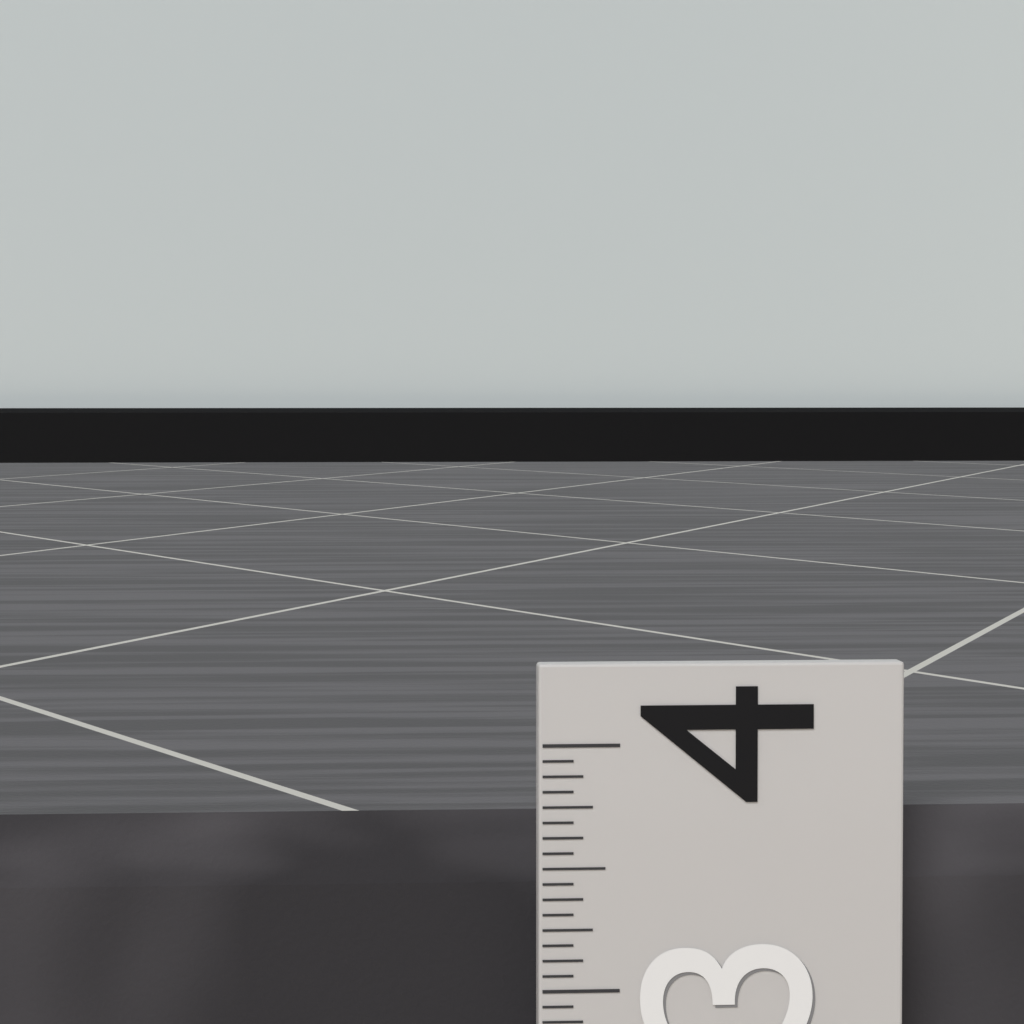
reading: 3.6875 (no unit)
